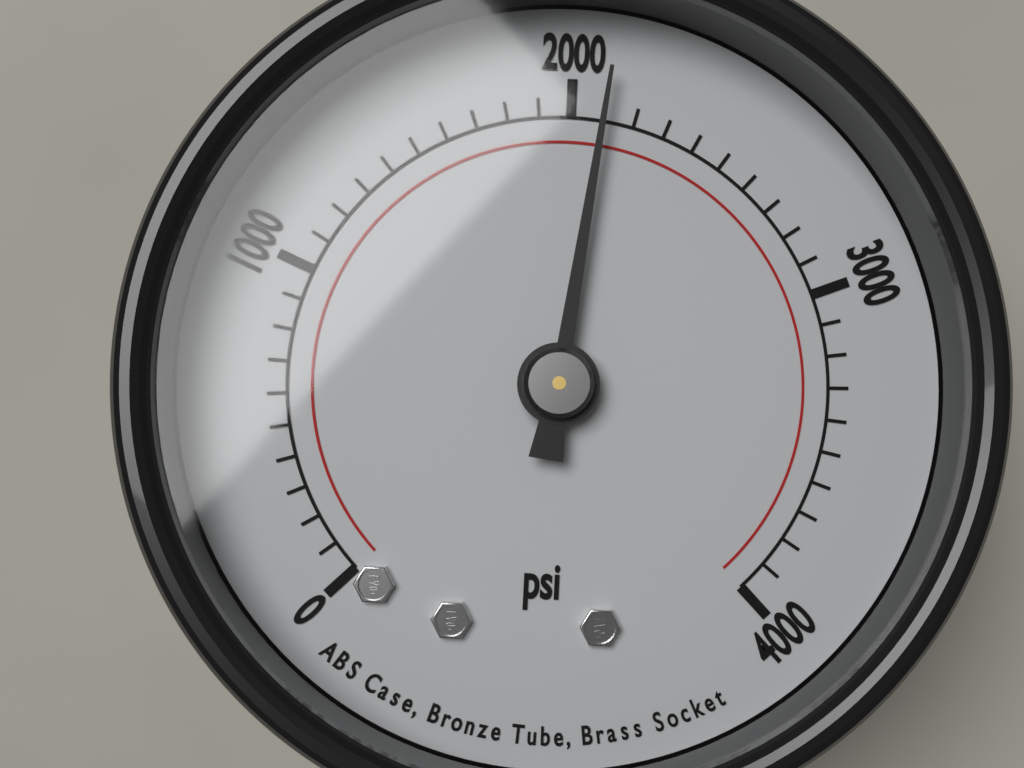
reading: 2100 psi
